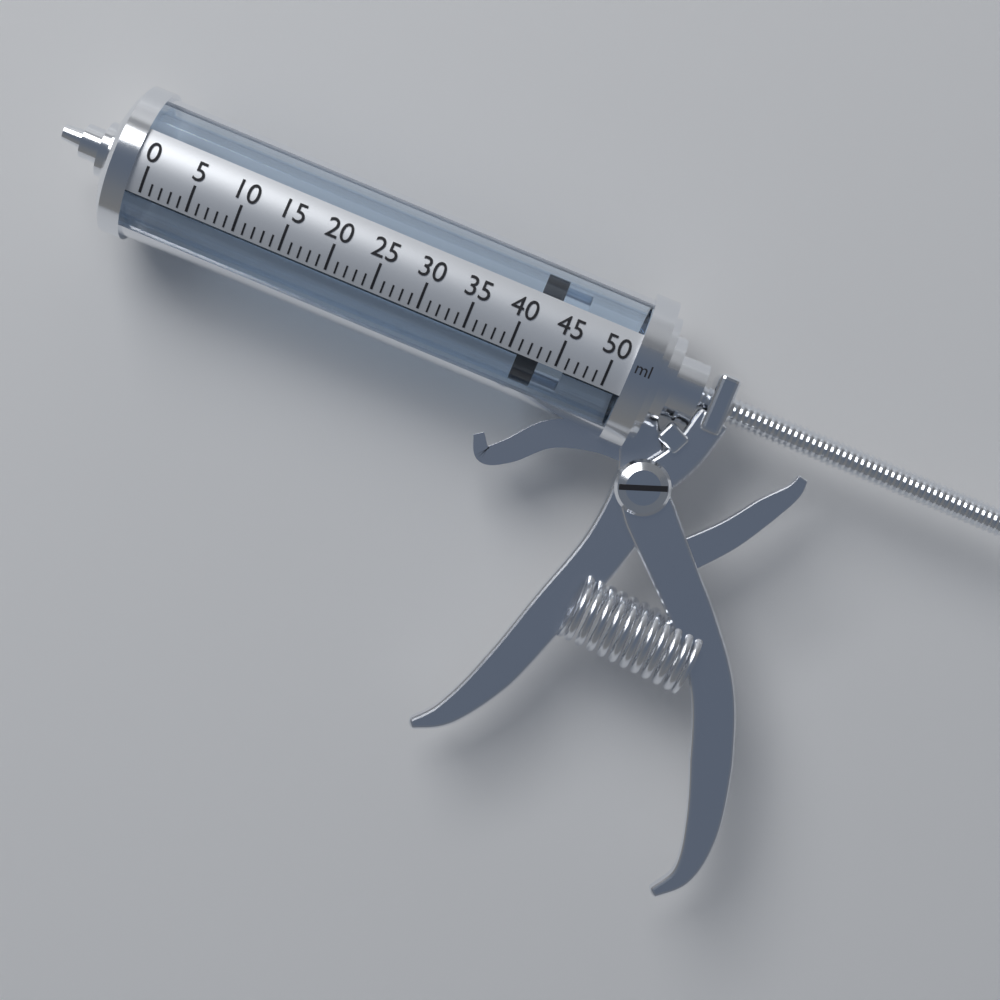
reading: 41 ml
